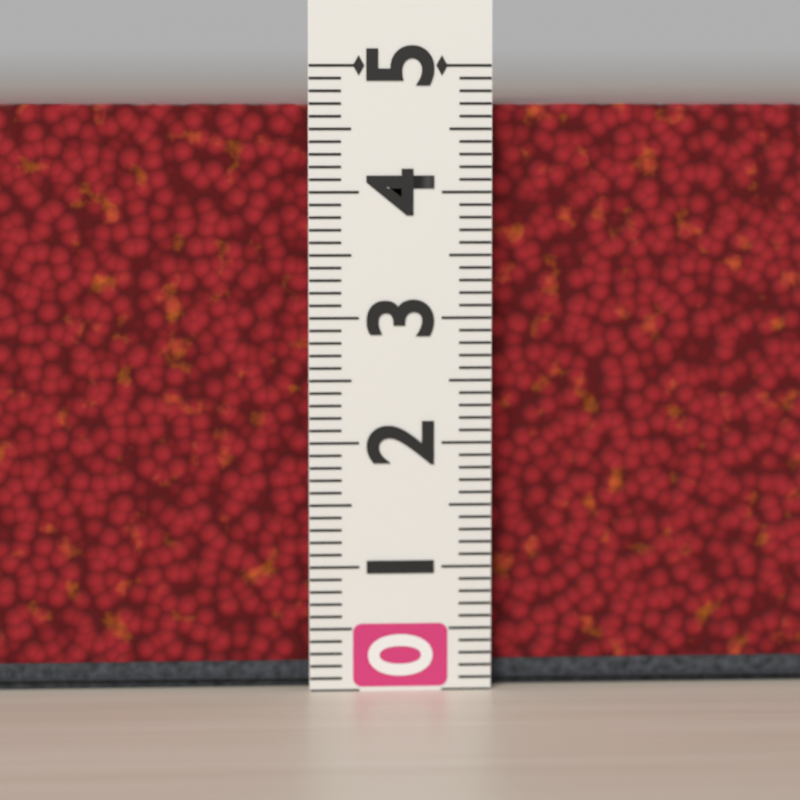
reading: 4.7 (no unit)
